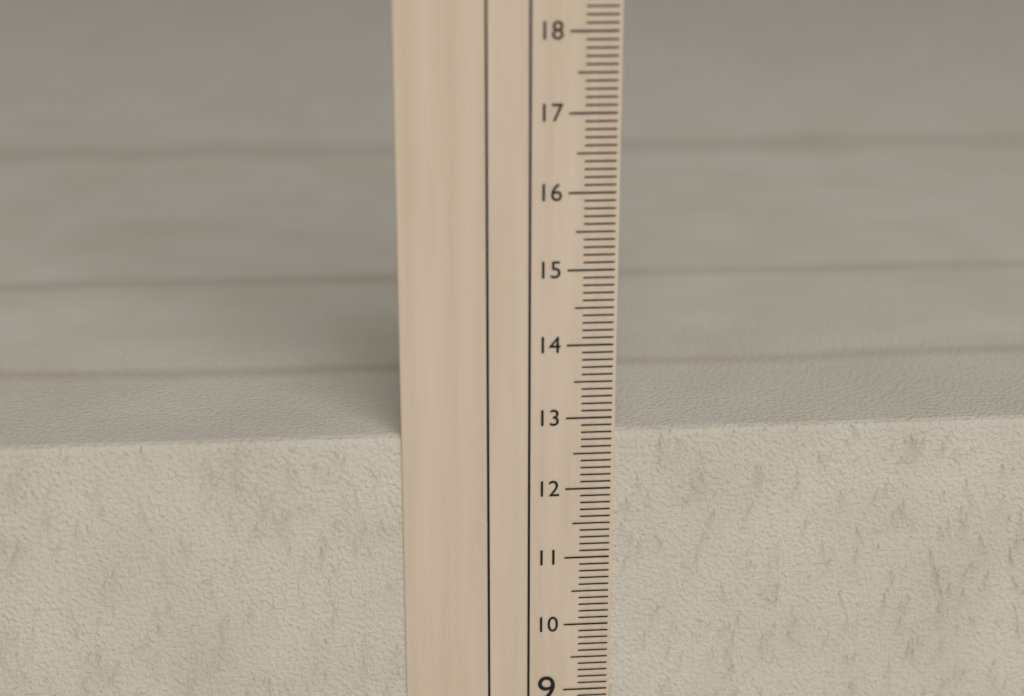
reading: 12.8 cm
